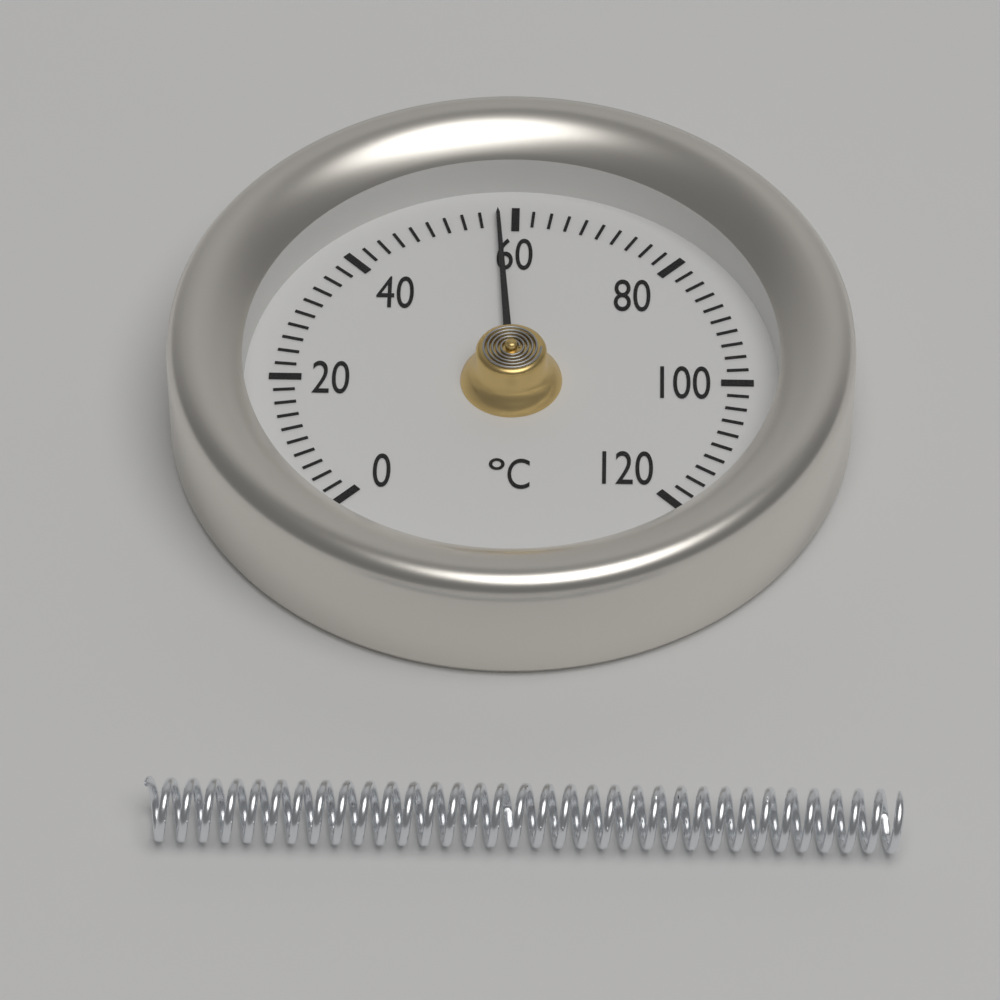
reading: 58 °C
